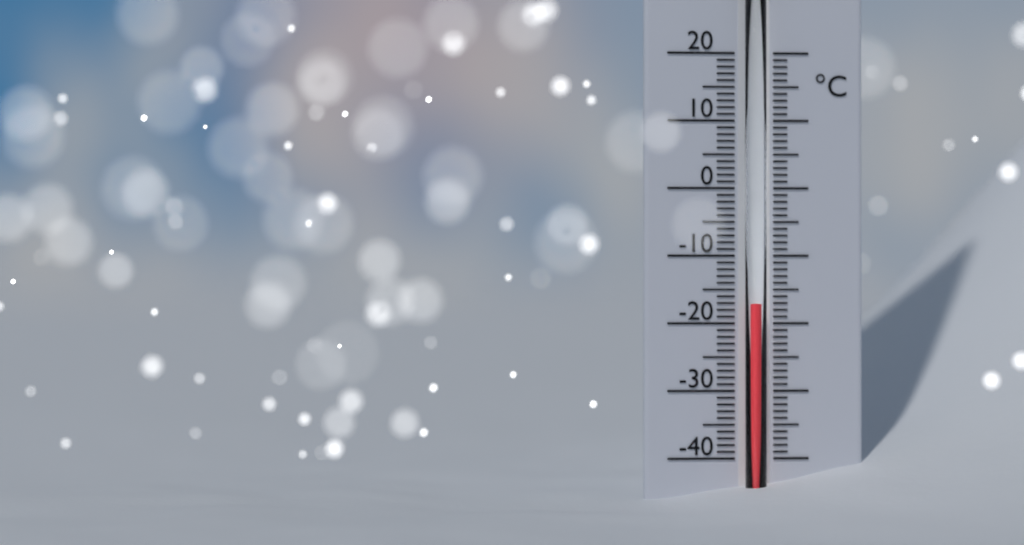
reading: -17 °C
